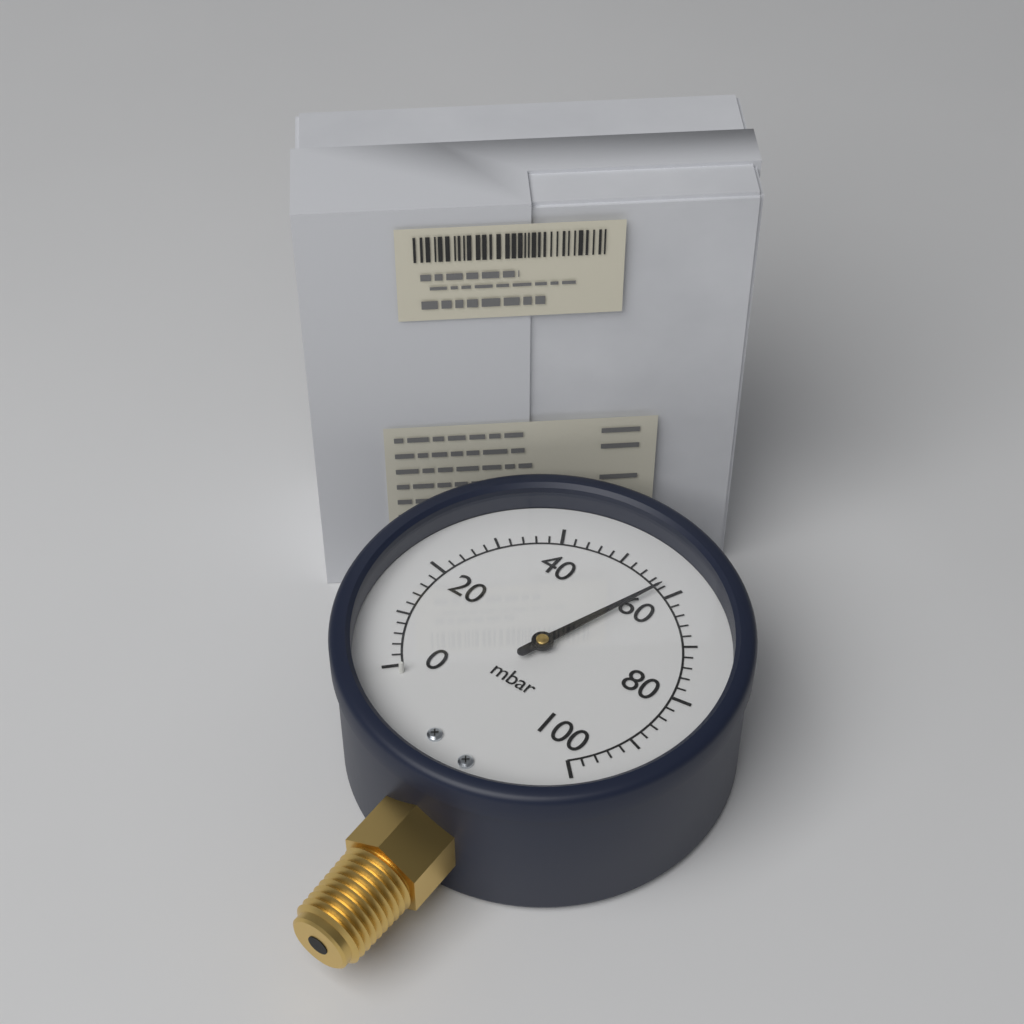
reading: 58 mbar
